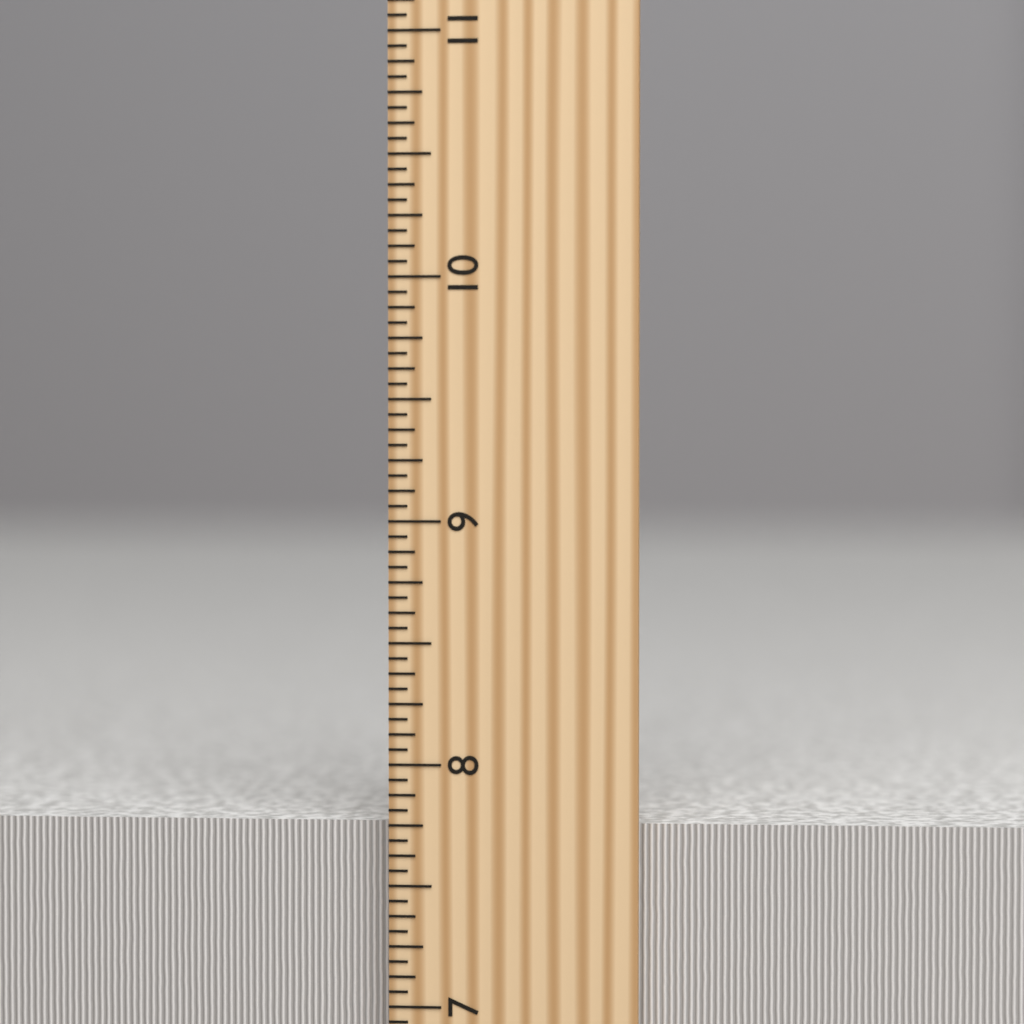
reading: 7.7500 inch
